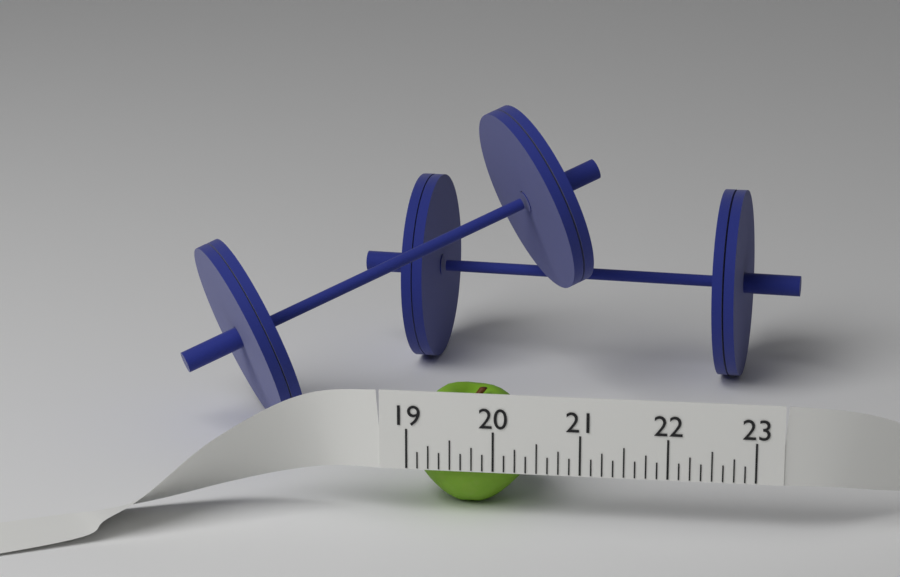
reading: 20.375 (no unit)
